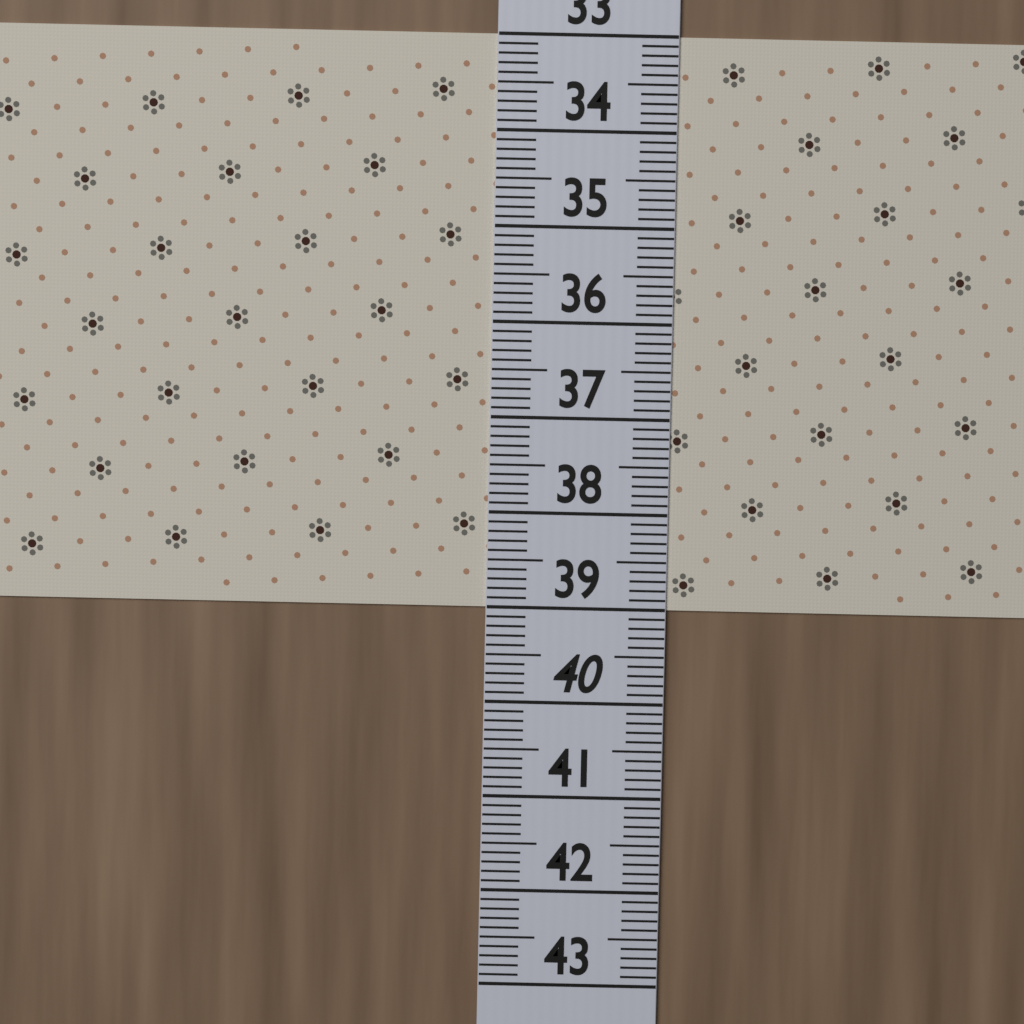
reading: 39.0 (no unit)
